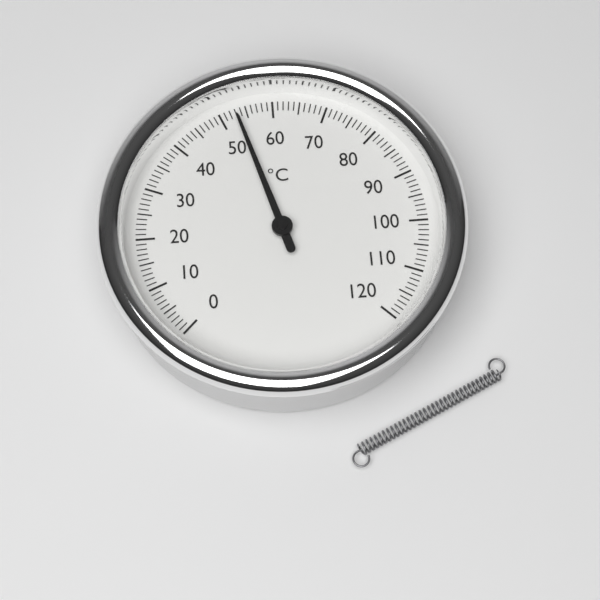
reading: 53 °C
